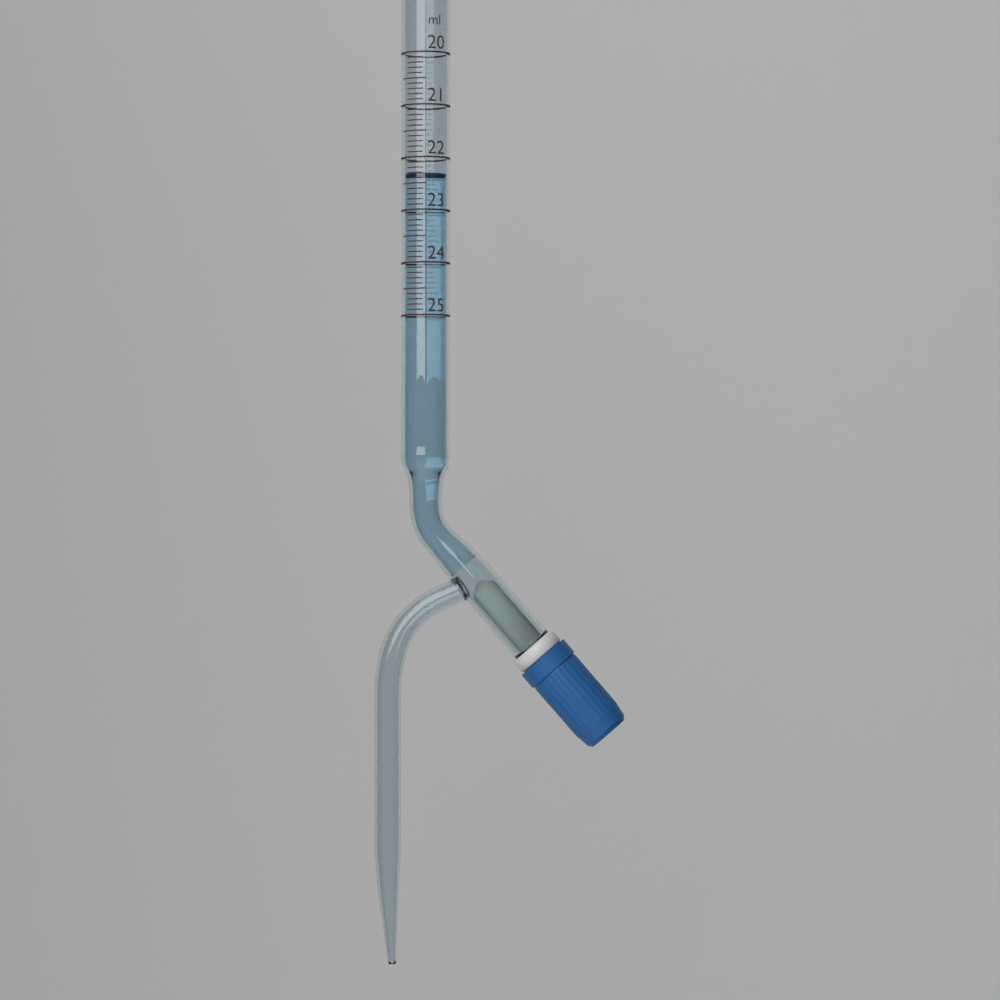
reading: 22.3 ml
